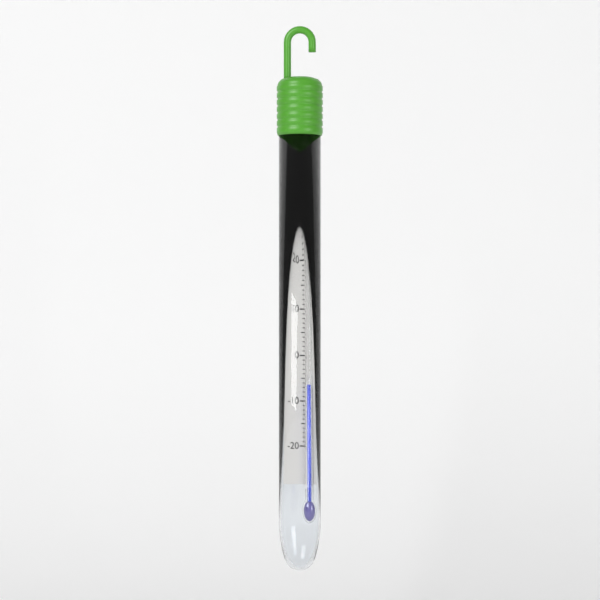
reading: -6 °C
